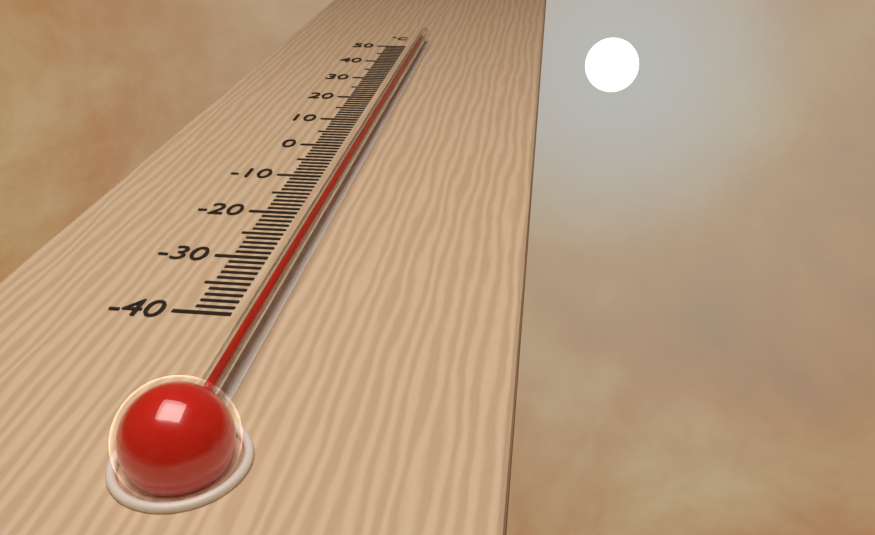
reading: 49 °C
